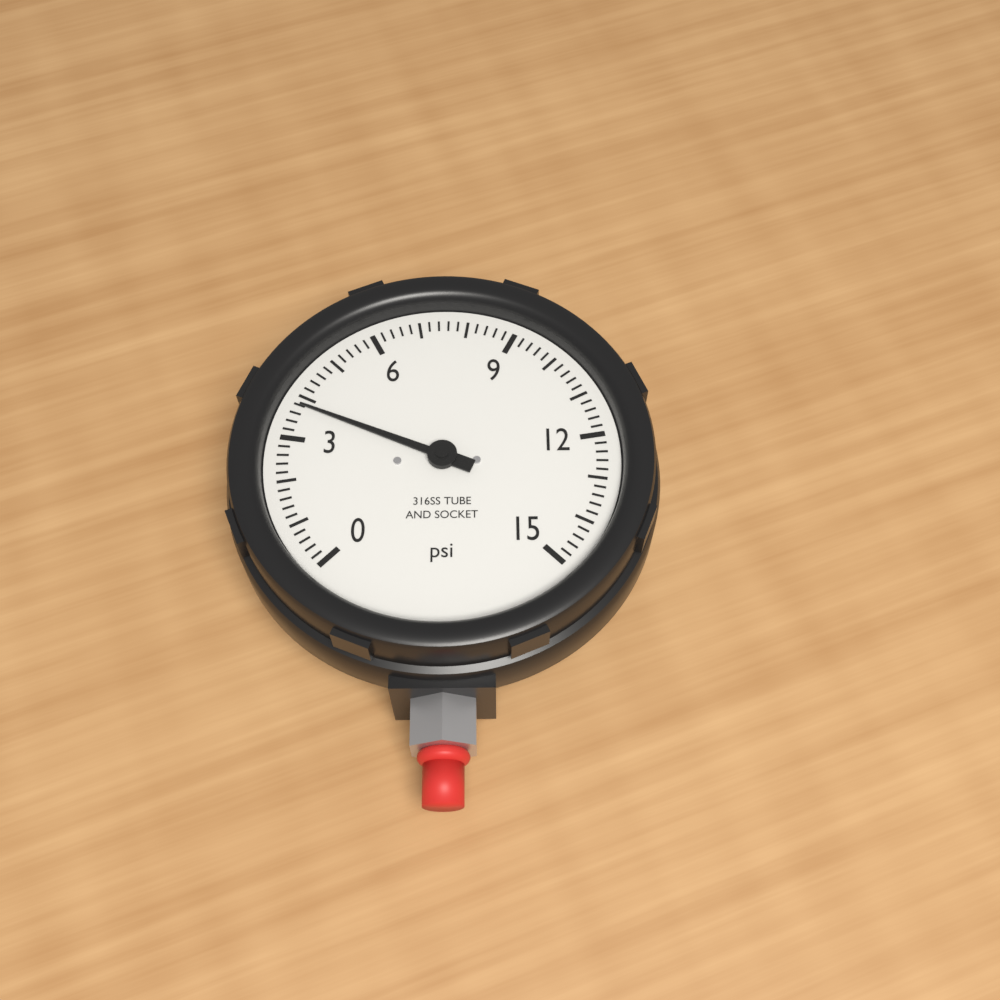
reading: 3.8 psi
